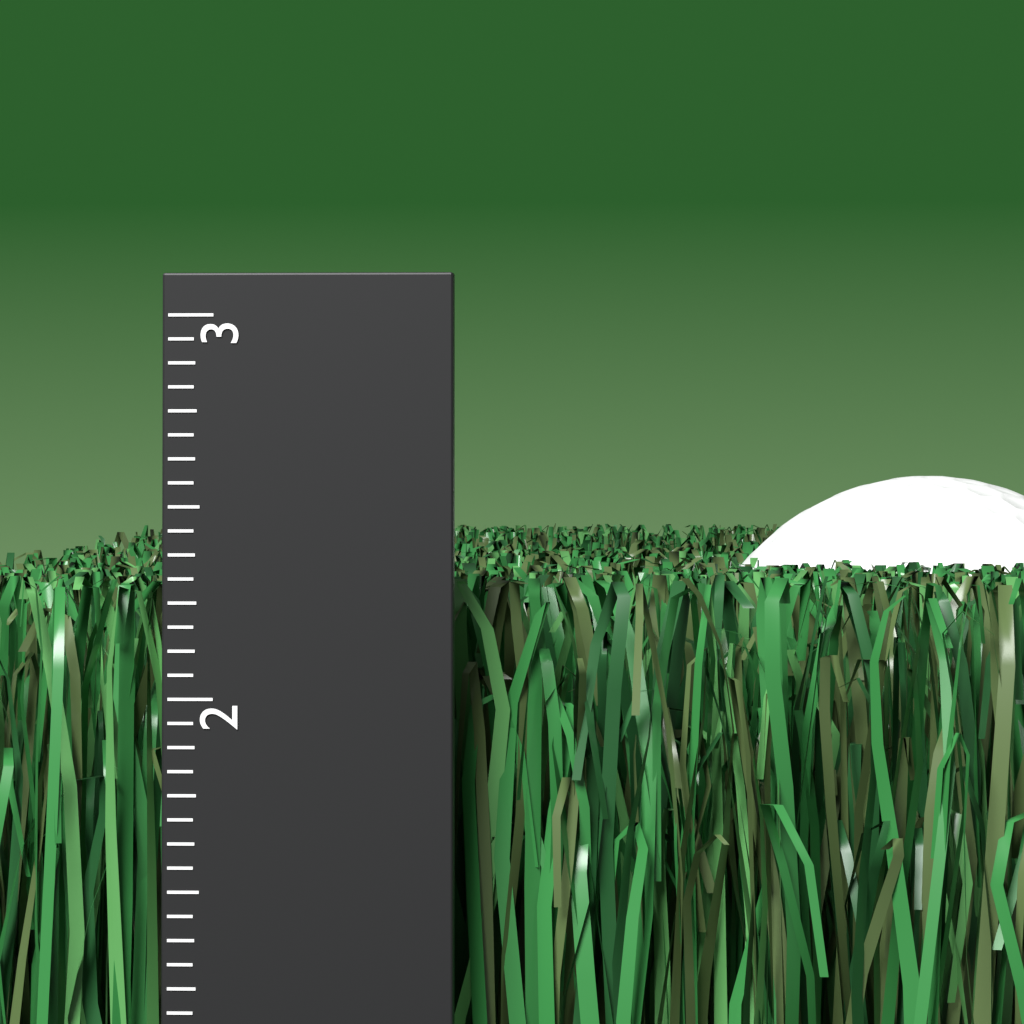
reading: 2.3125 (no unit)
